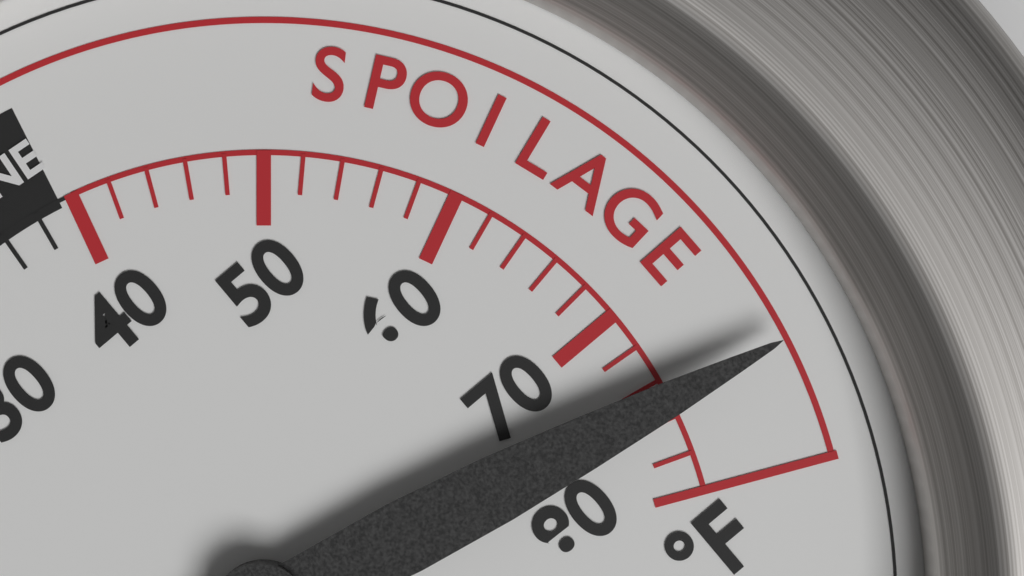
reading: 75 °F
